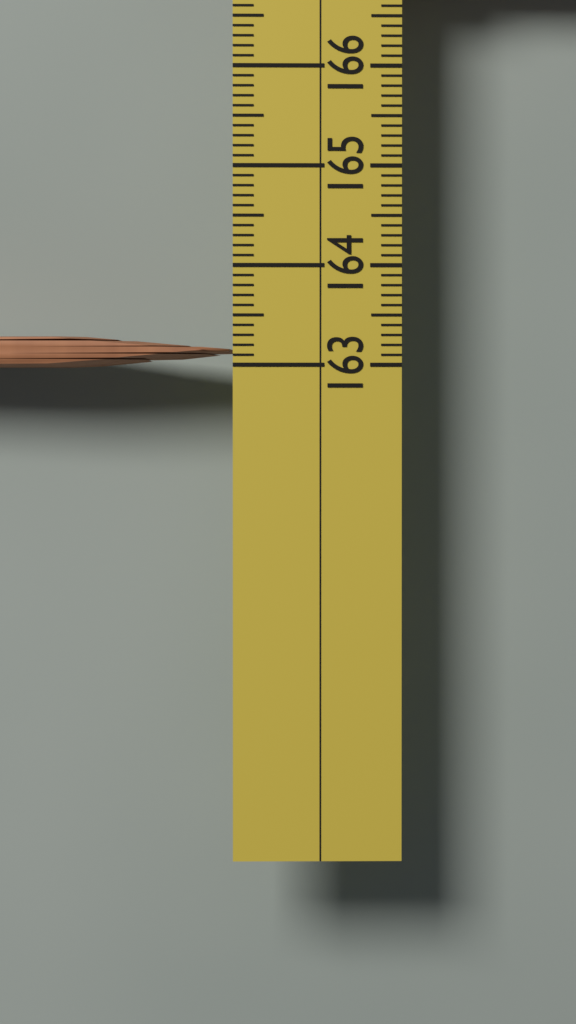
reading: 163.3 (no unit)
